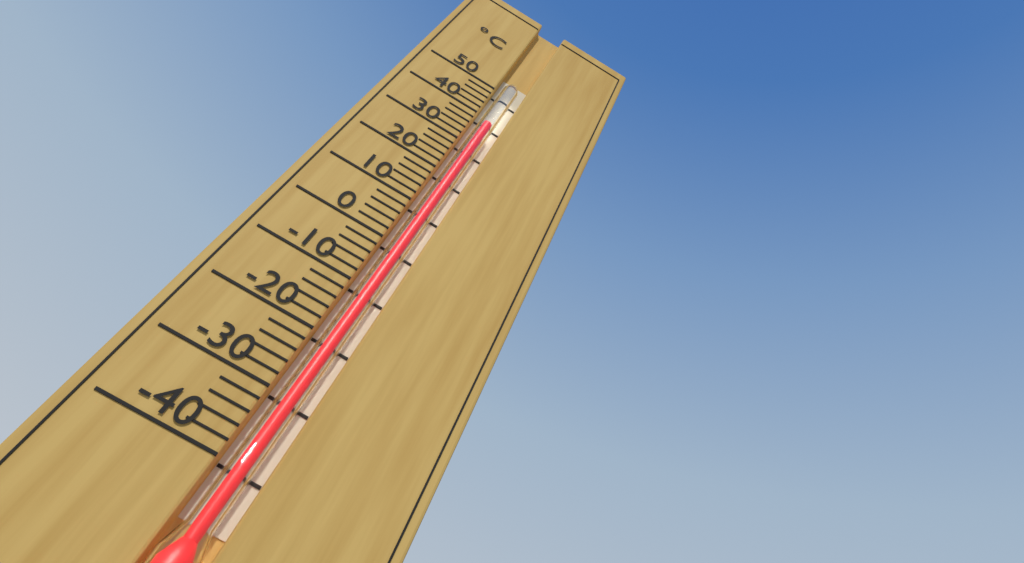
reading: 38 °C
